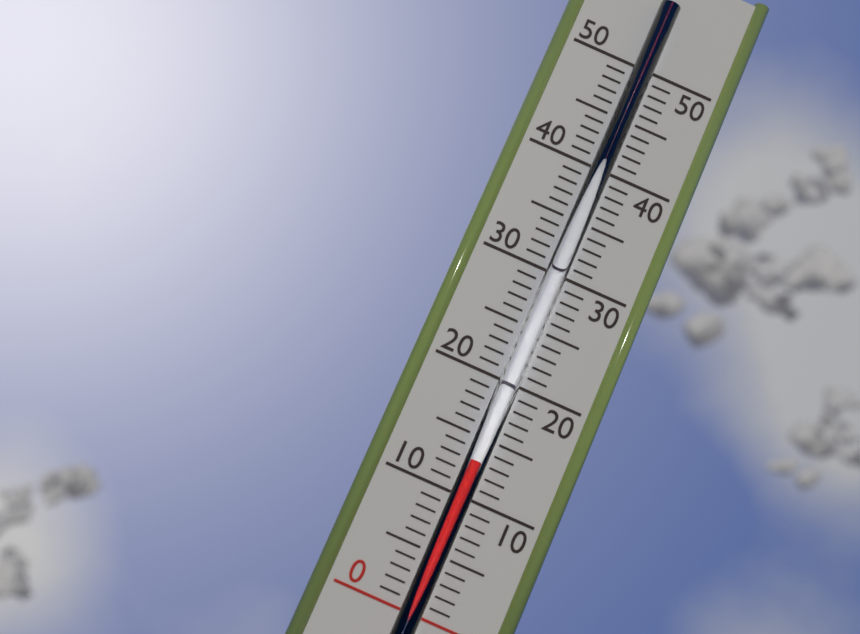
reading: 13 (no unit)
